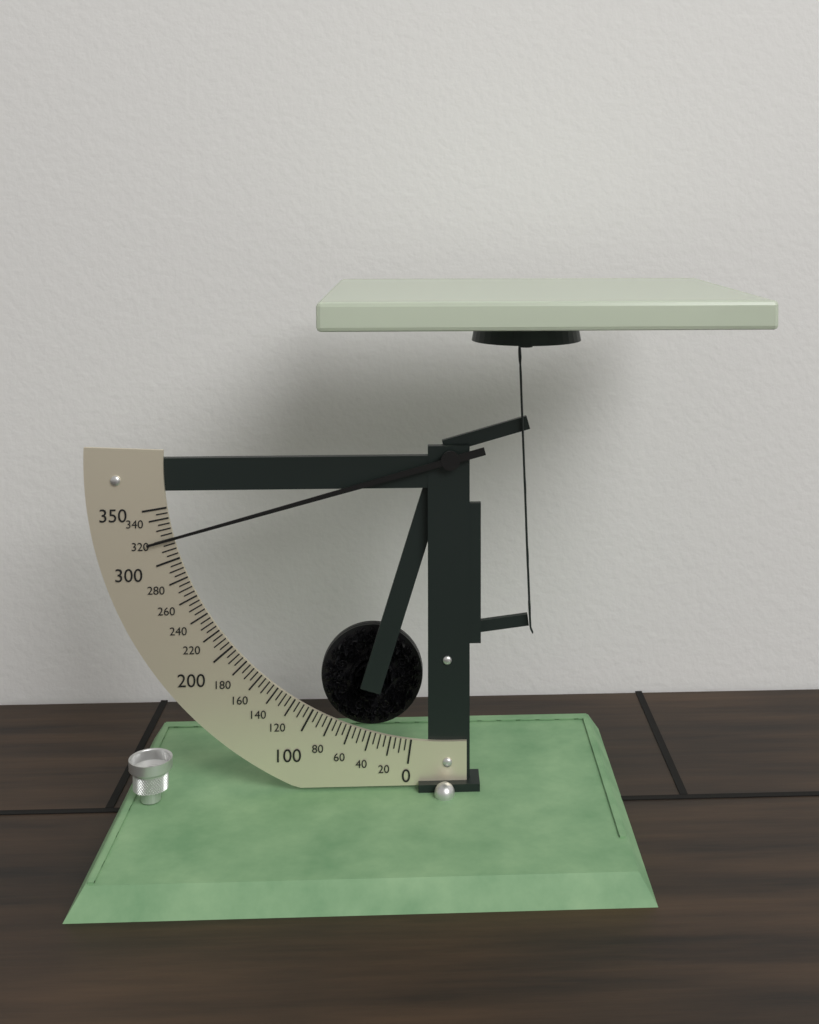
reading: 320 (no unit)
